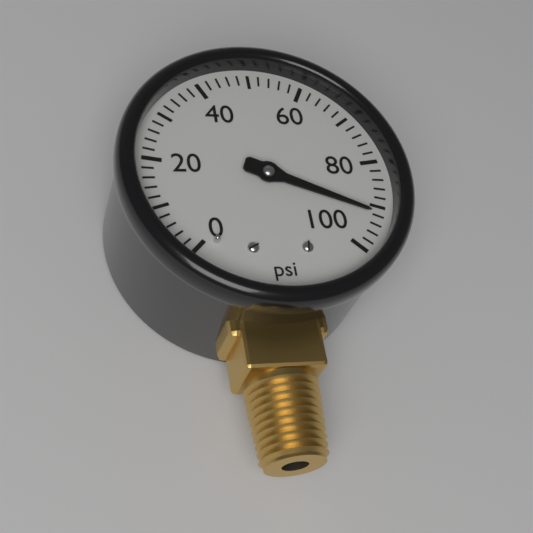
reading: 92 psi
